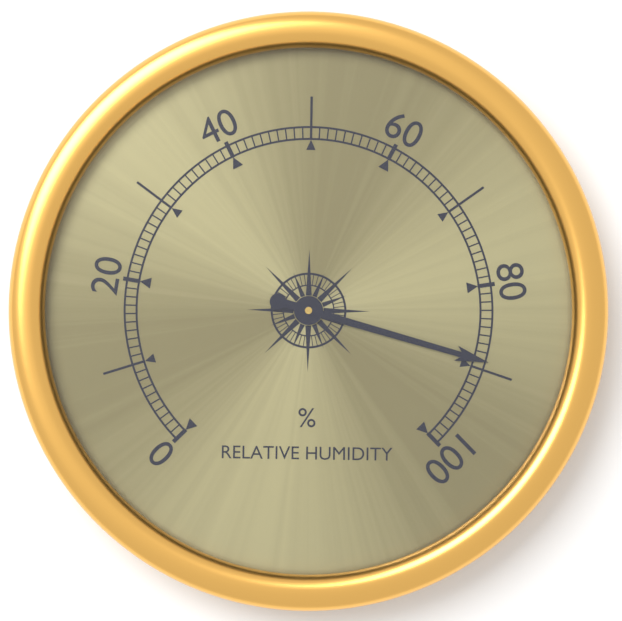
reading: 89 %
